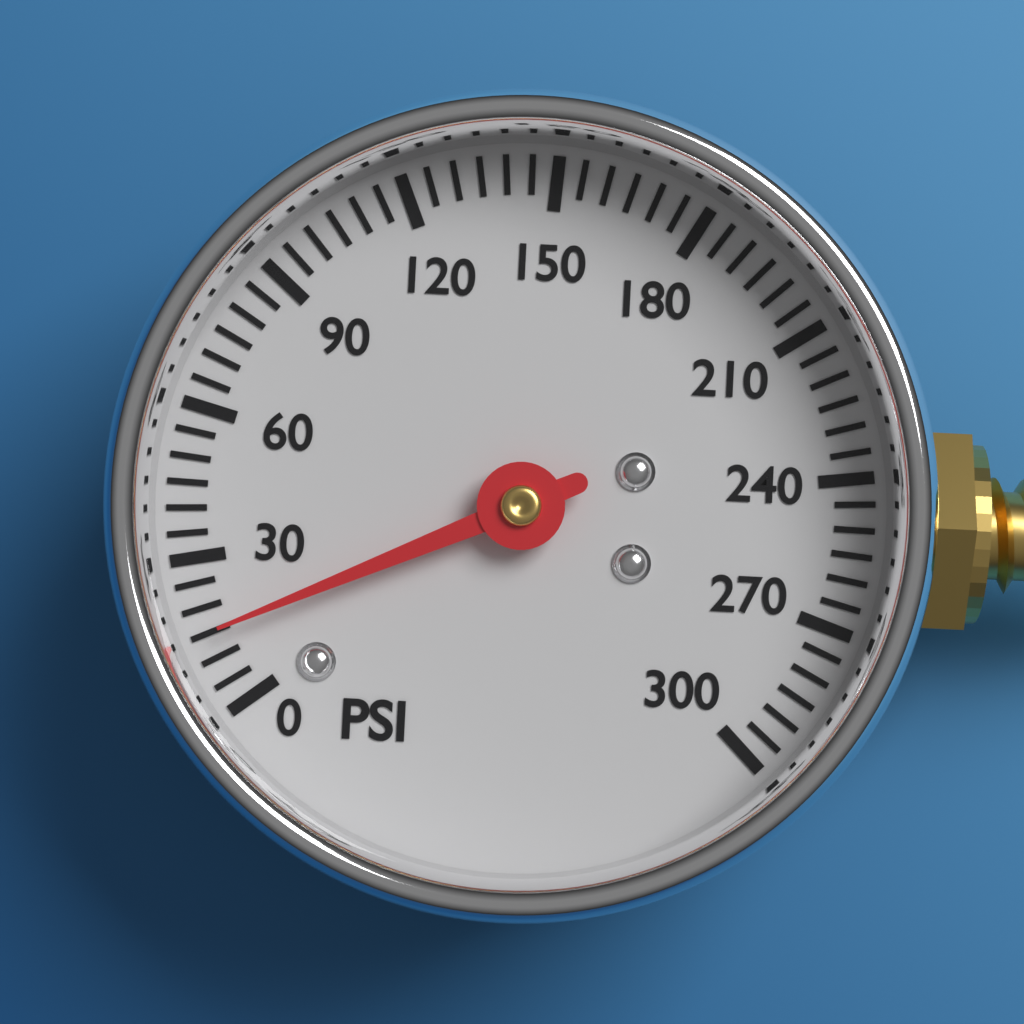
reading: 15 psi
